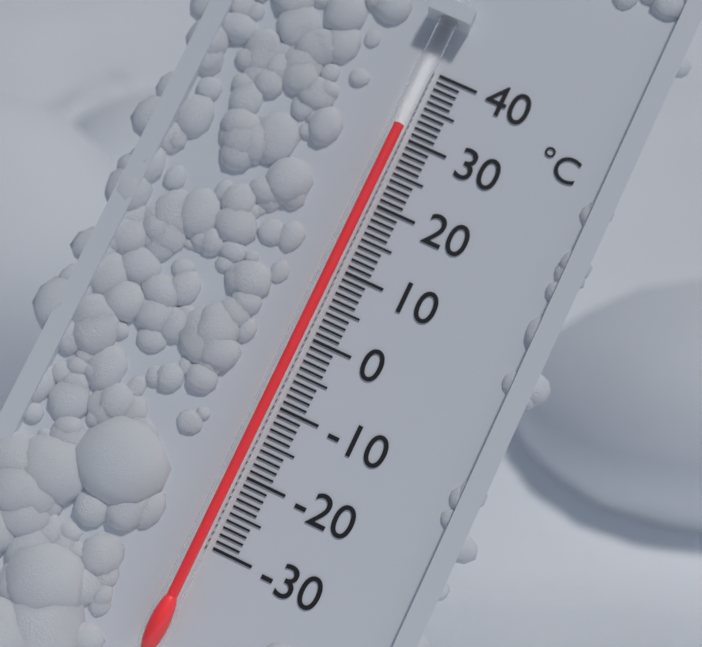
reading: 31 °C
